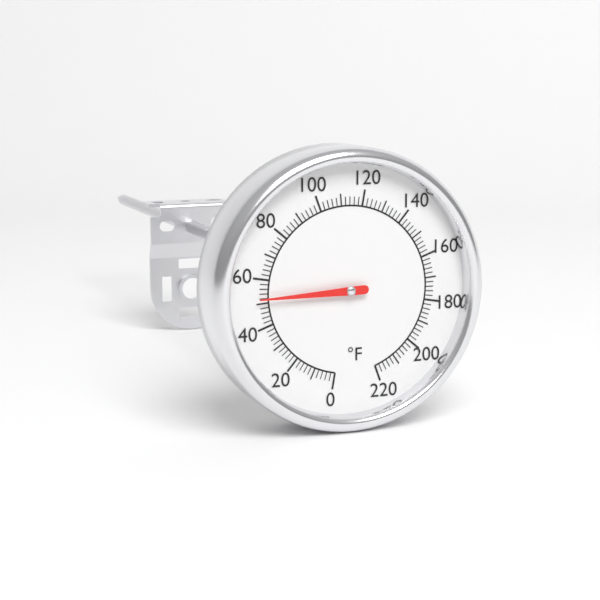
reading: 52 °F
